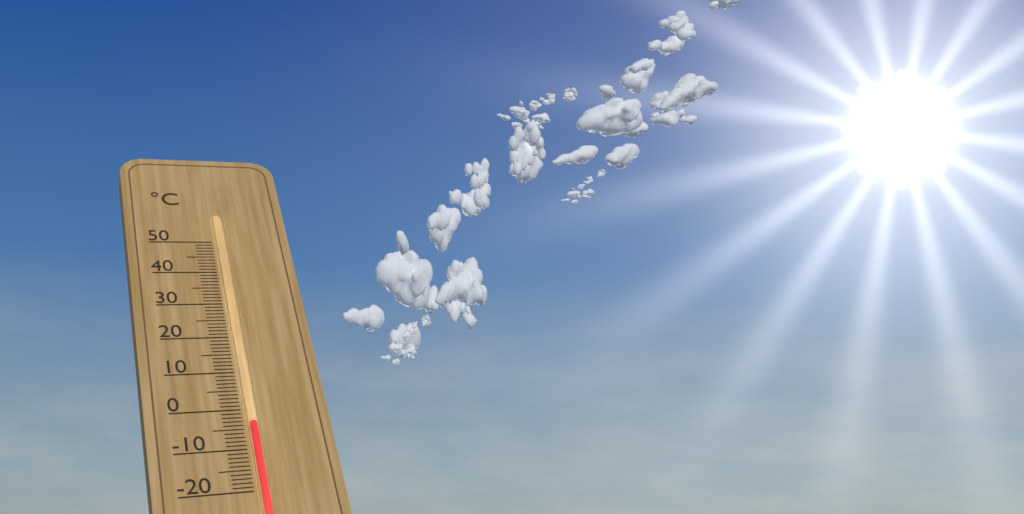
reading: -4 °C
